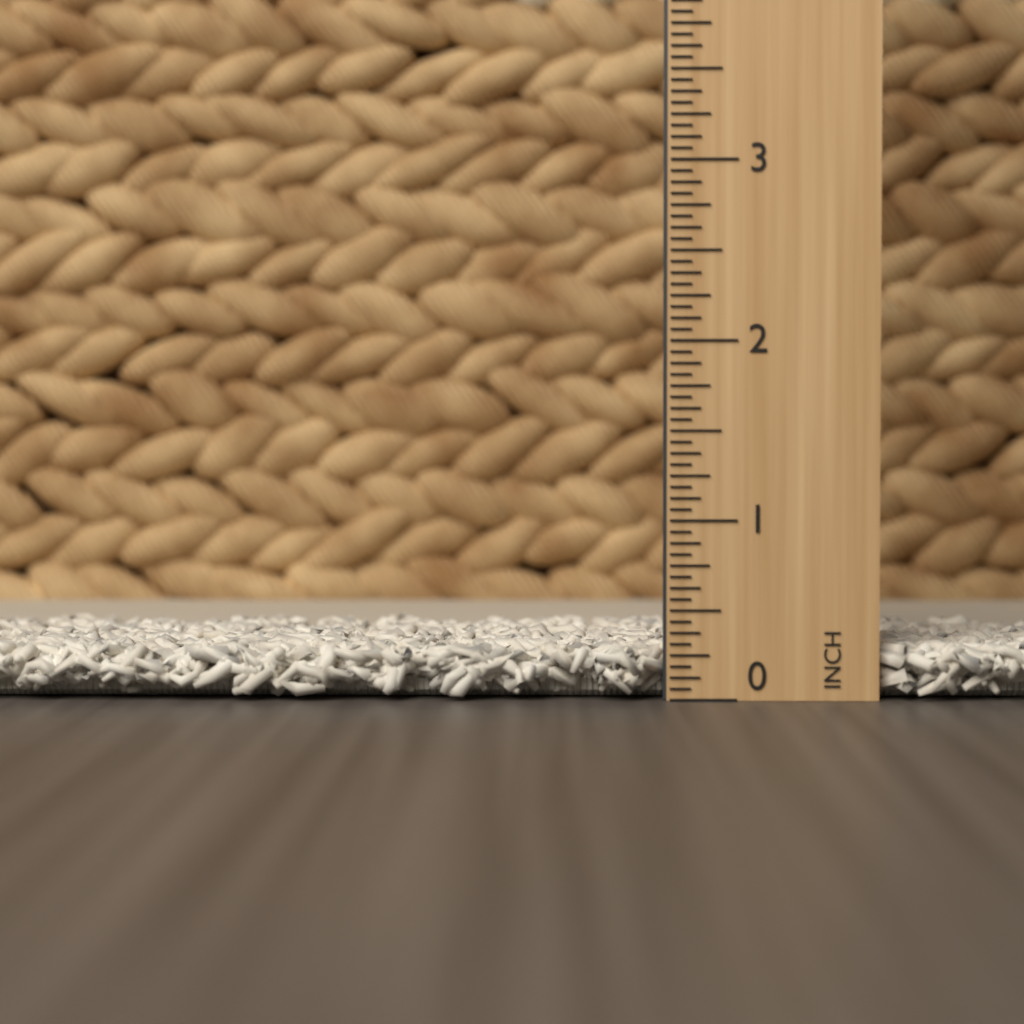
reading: 0.3125 in
